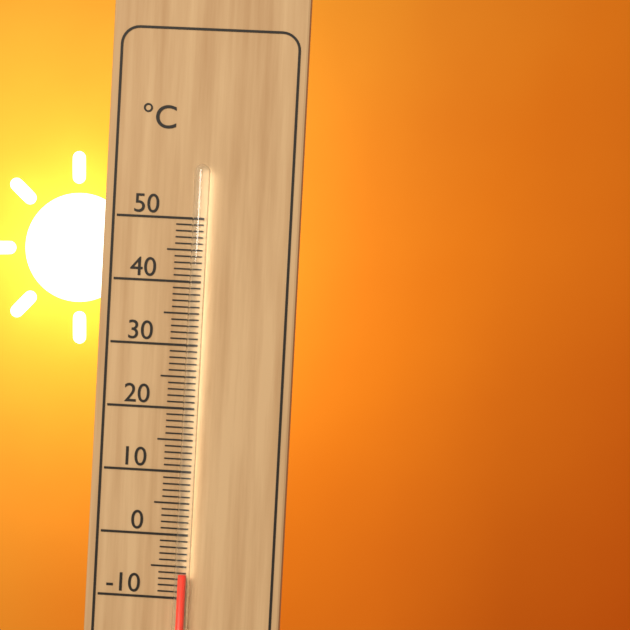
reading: -6 °C
